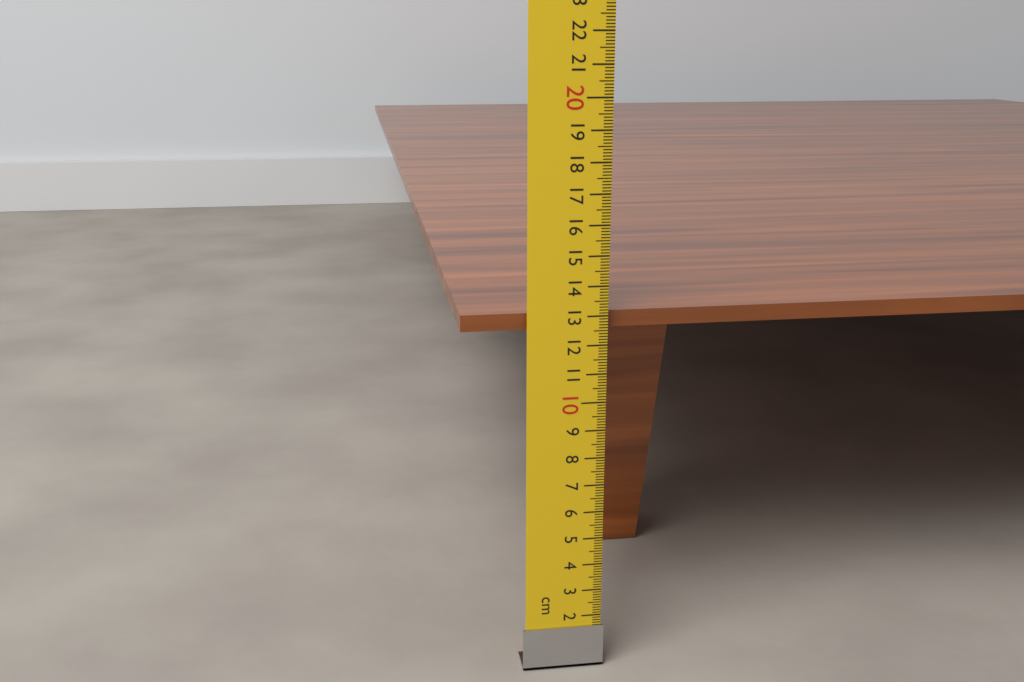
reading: 13.1 cm
